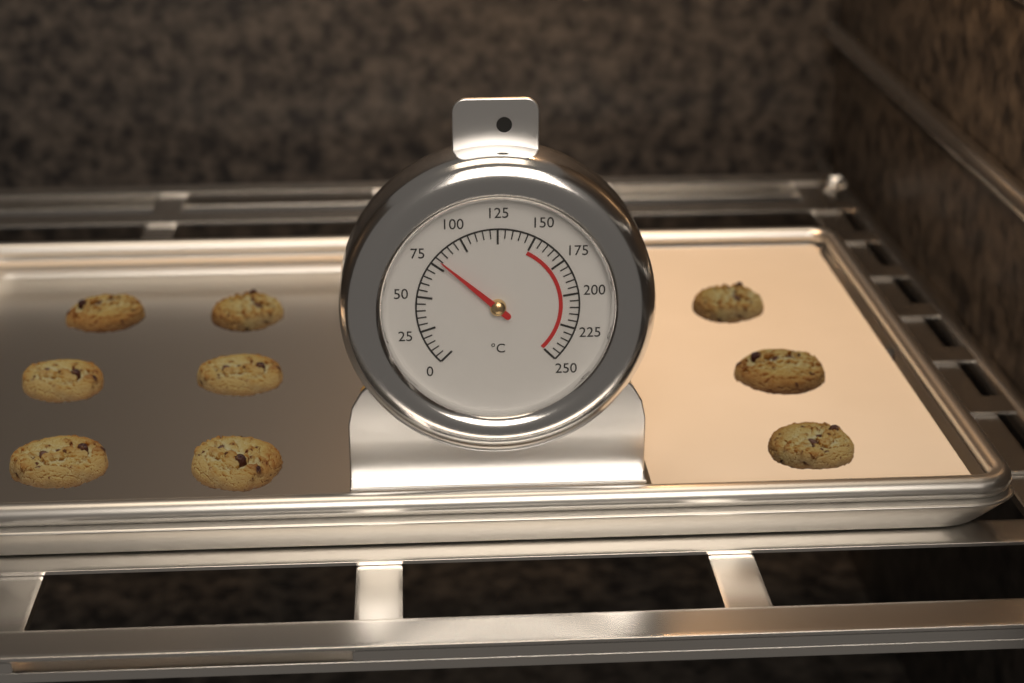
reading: 80 °C
